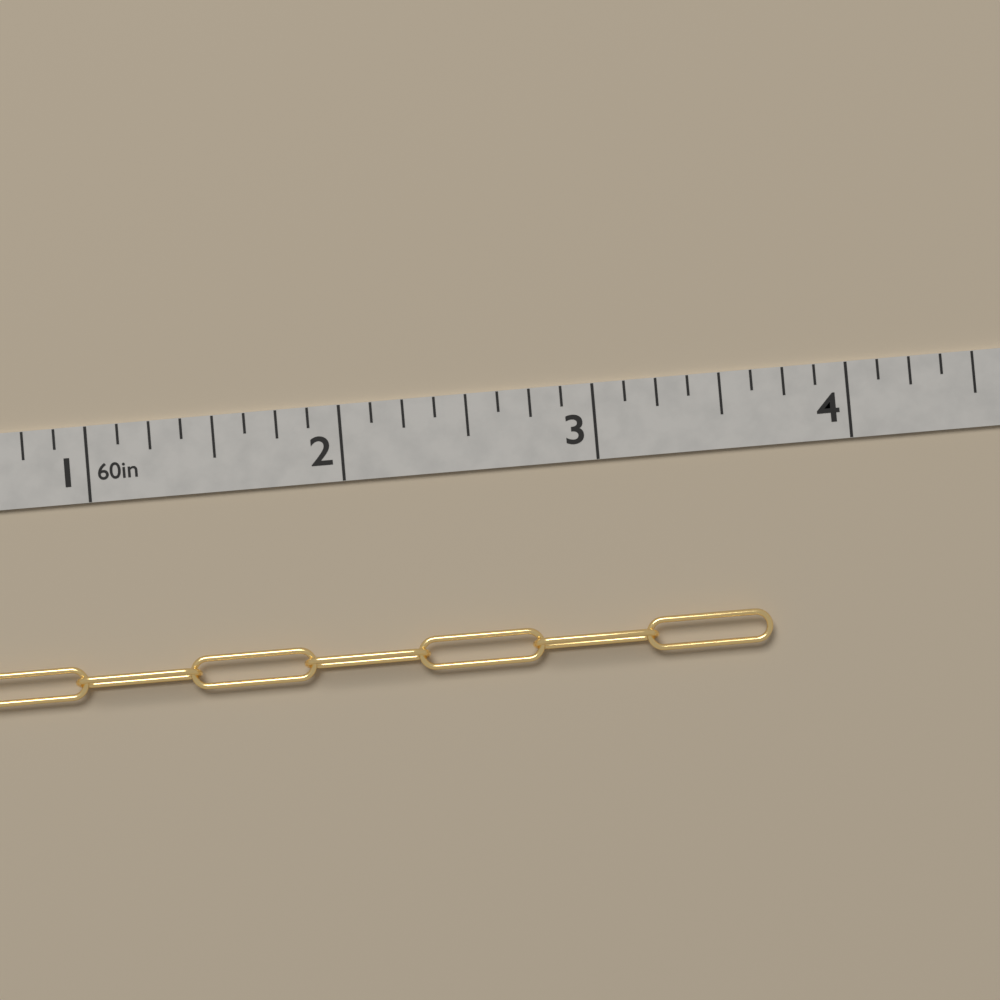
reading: 3.625 in
